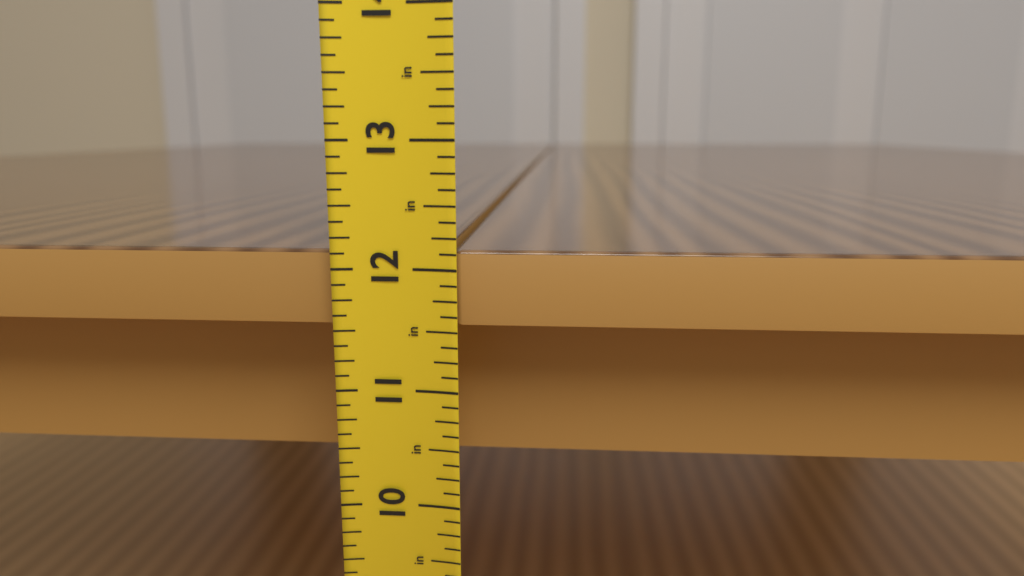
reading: 12.125 in
